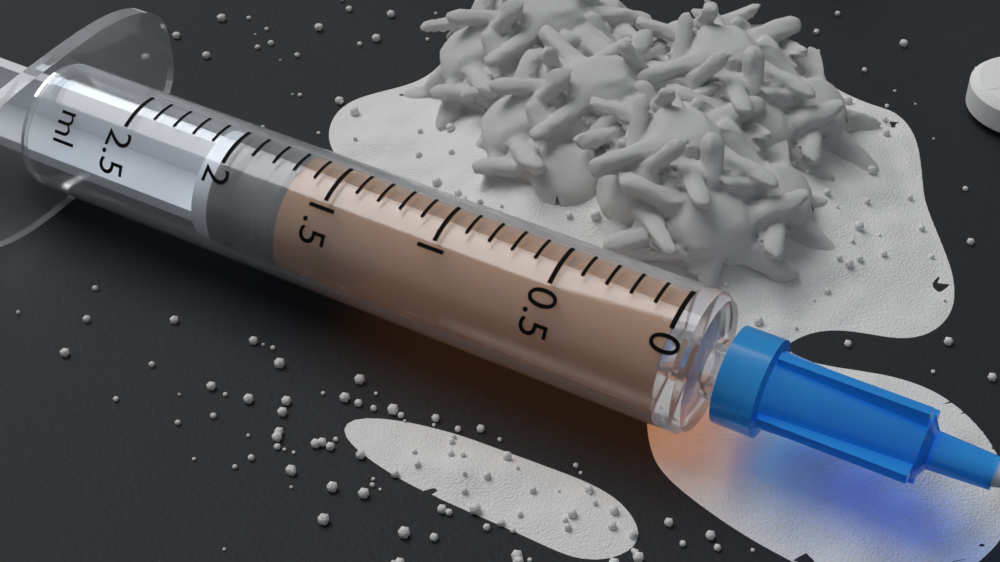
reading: 1.7 ml
